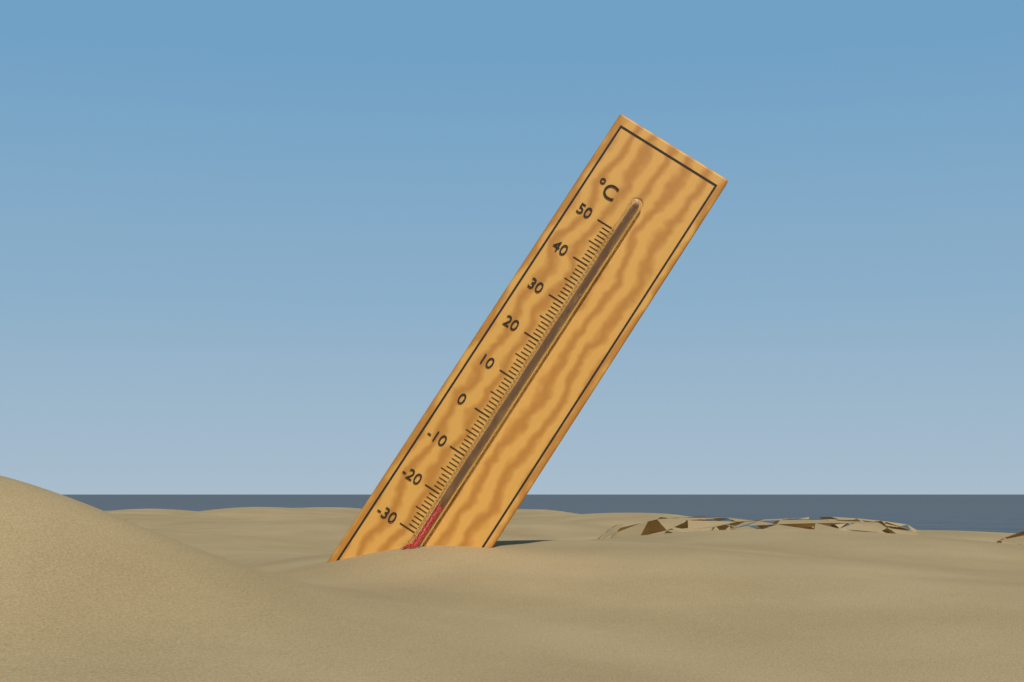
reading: -22 °C
